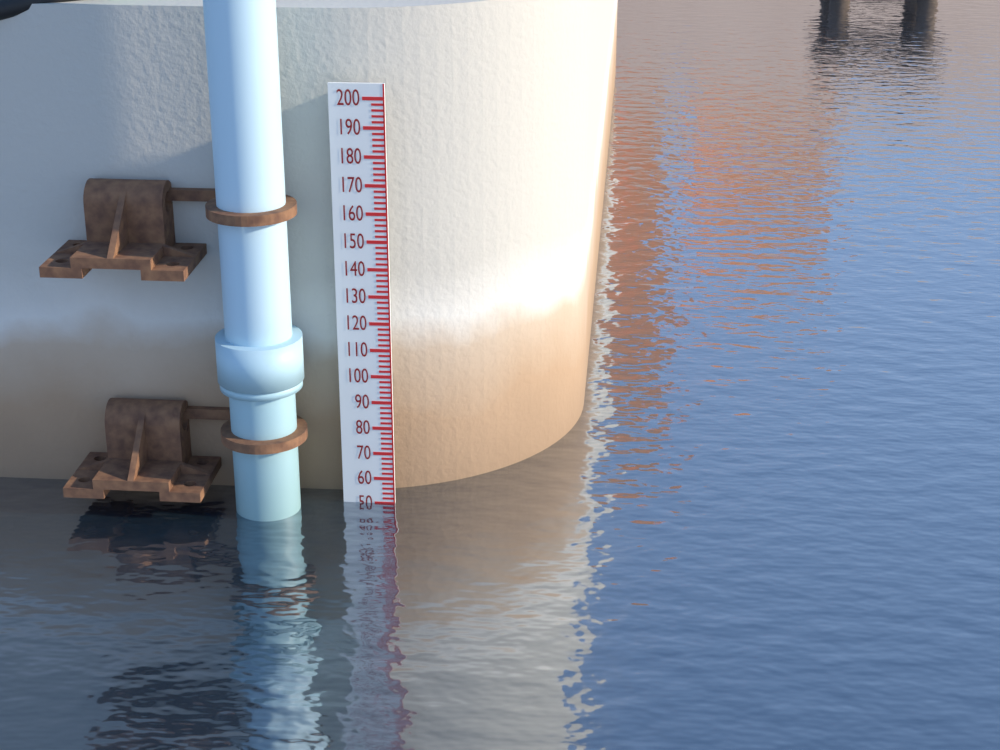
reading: 50 (no unit)
